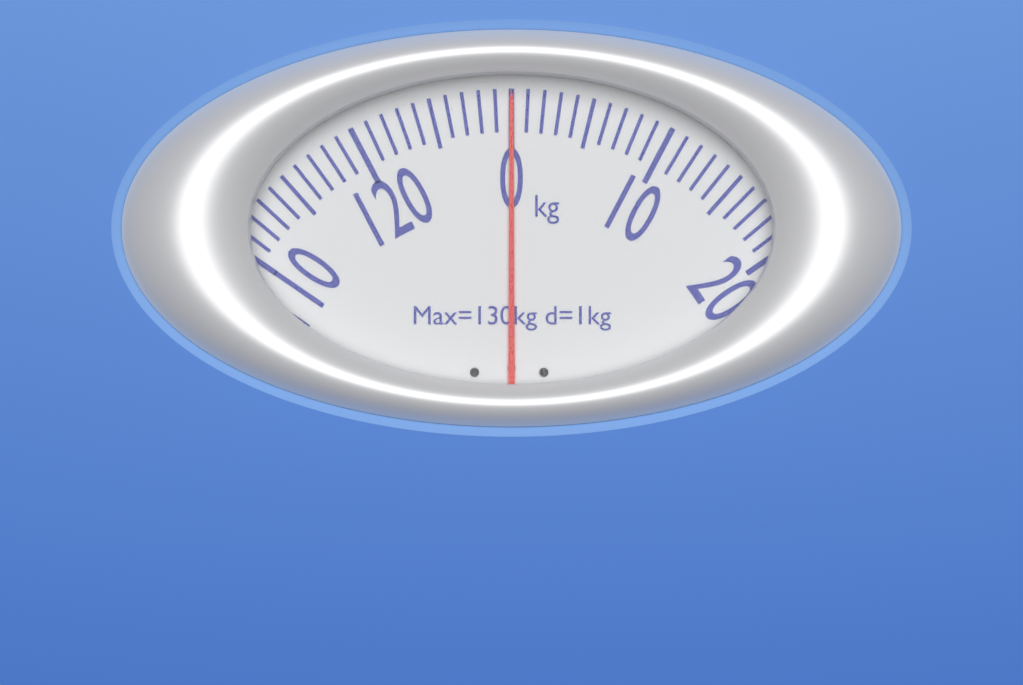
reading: 0 kg
